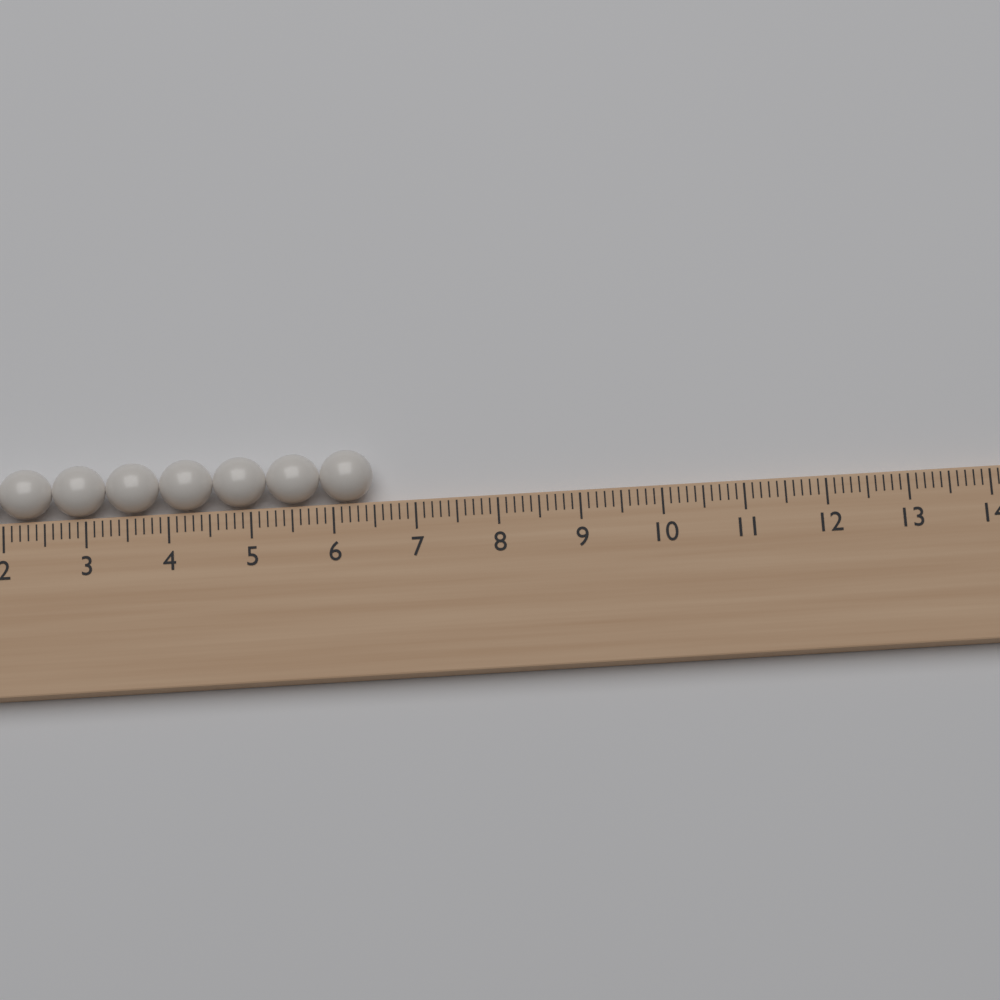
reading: 6.5 (no unit)
